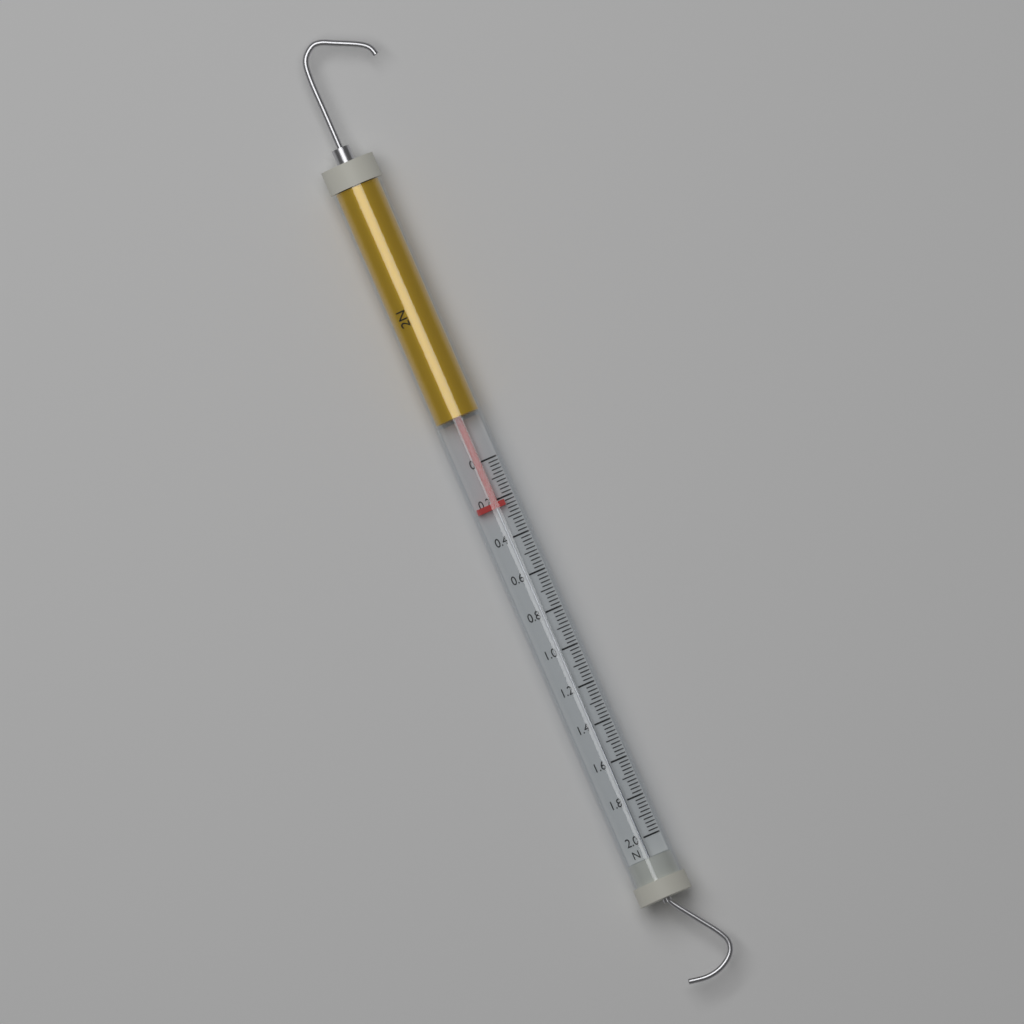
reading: 0.24 N
